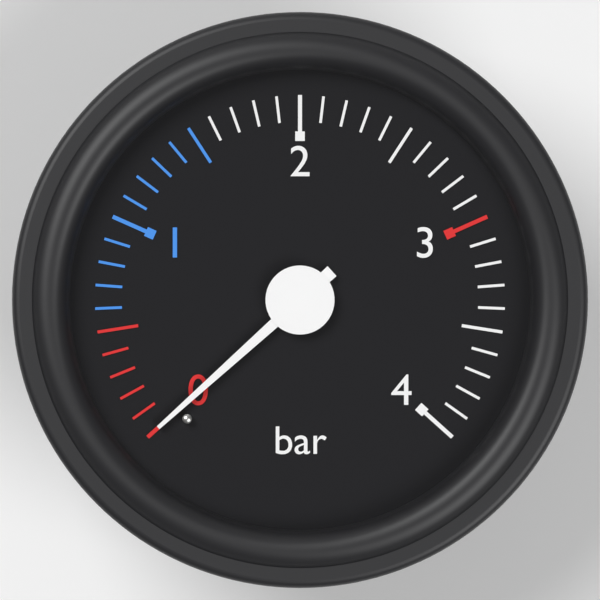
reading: 0.0 bar
